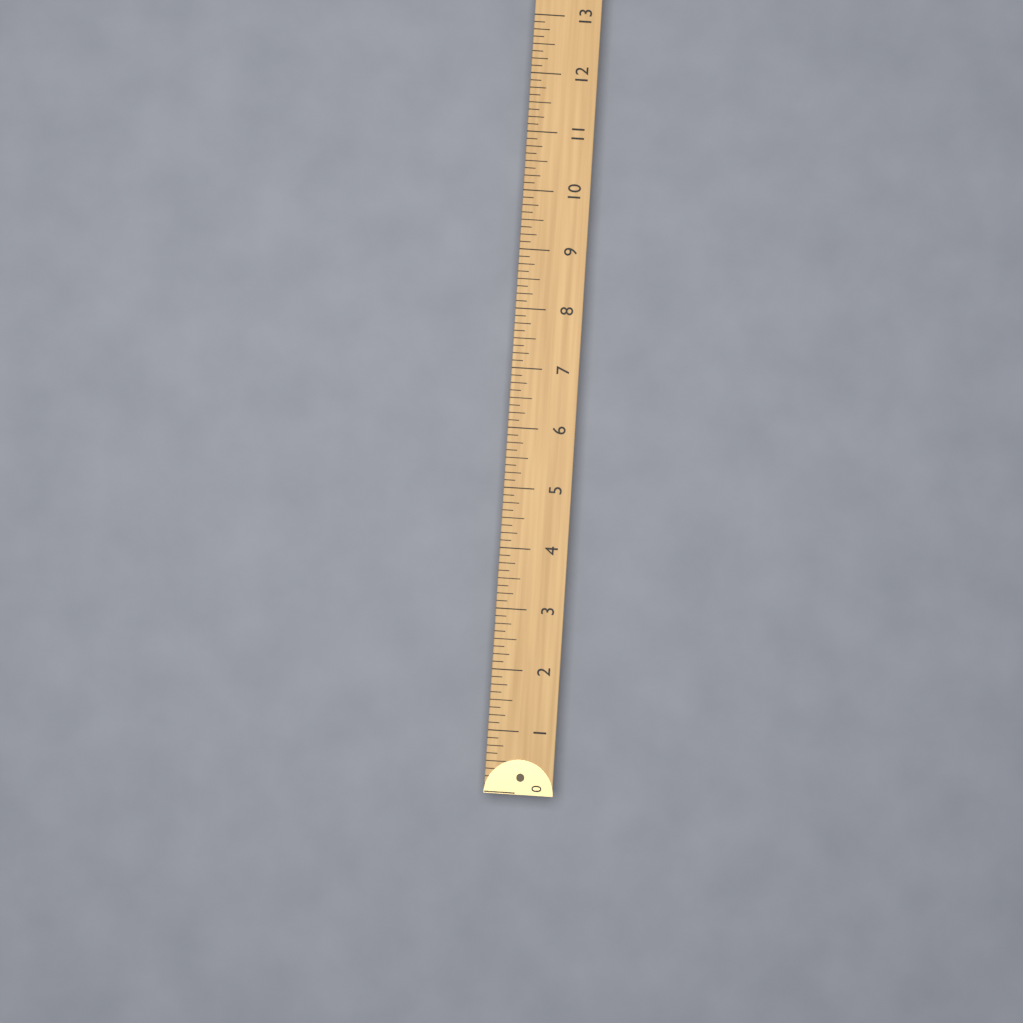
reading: 0.250 (no unit)
